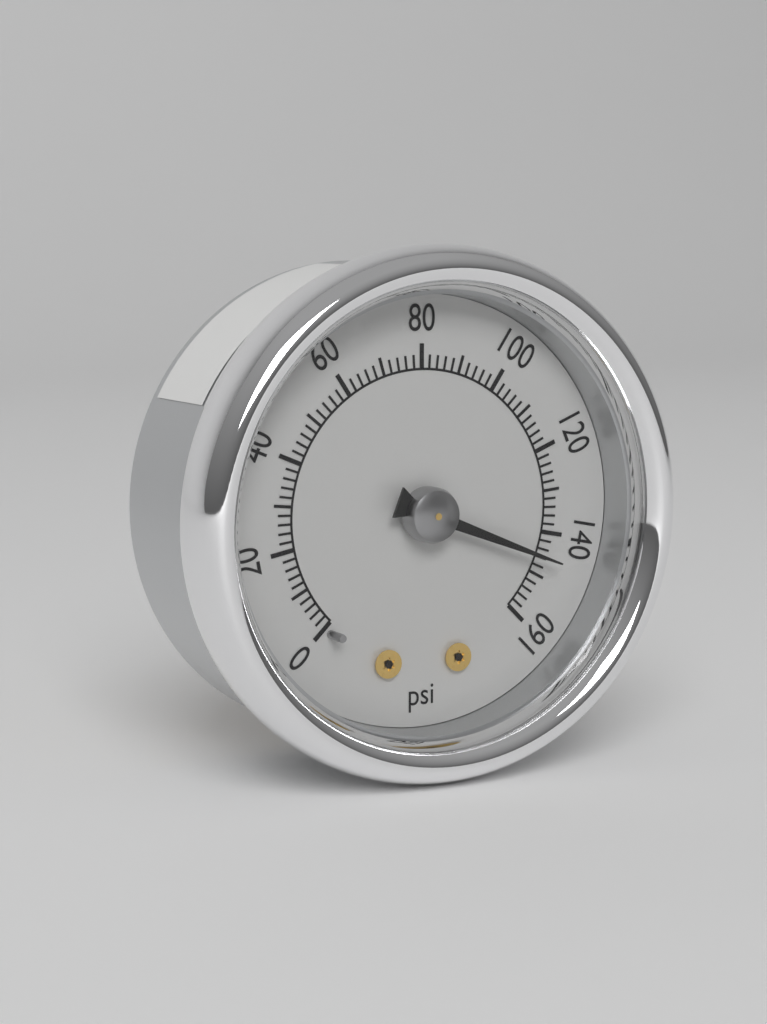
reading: 146 psi
